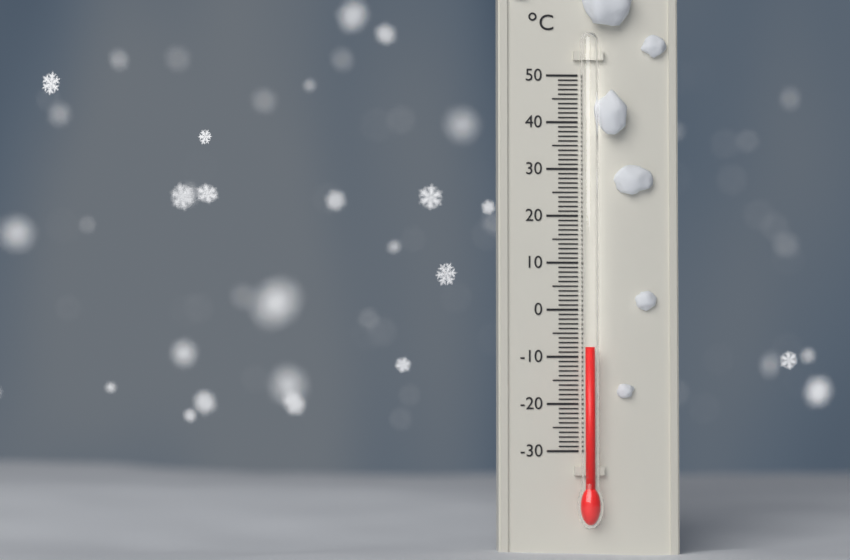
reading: -8 °C
